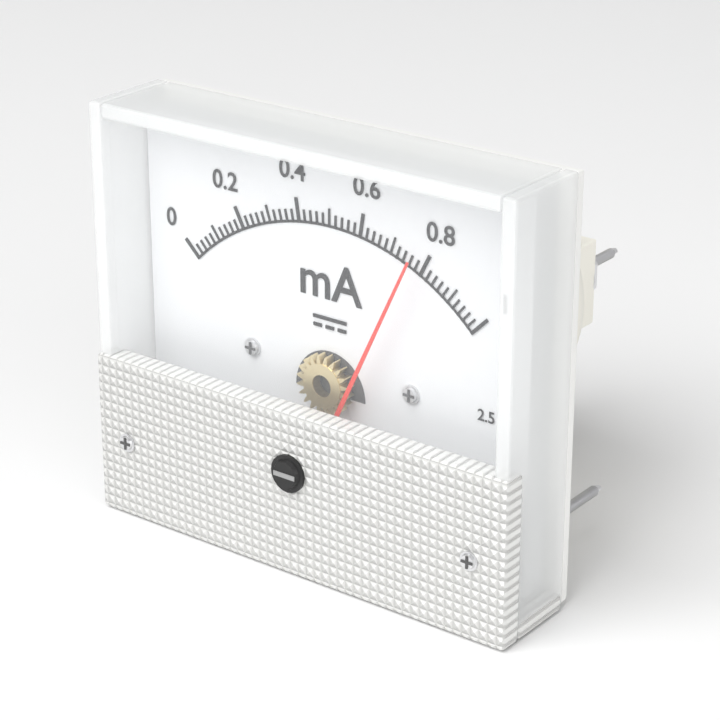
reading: 0.78 mA
